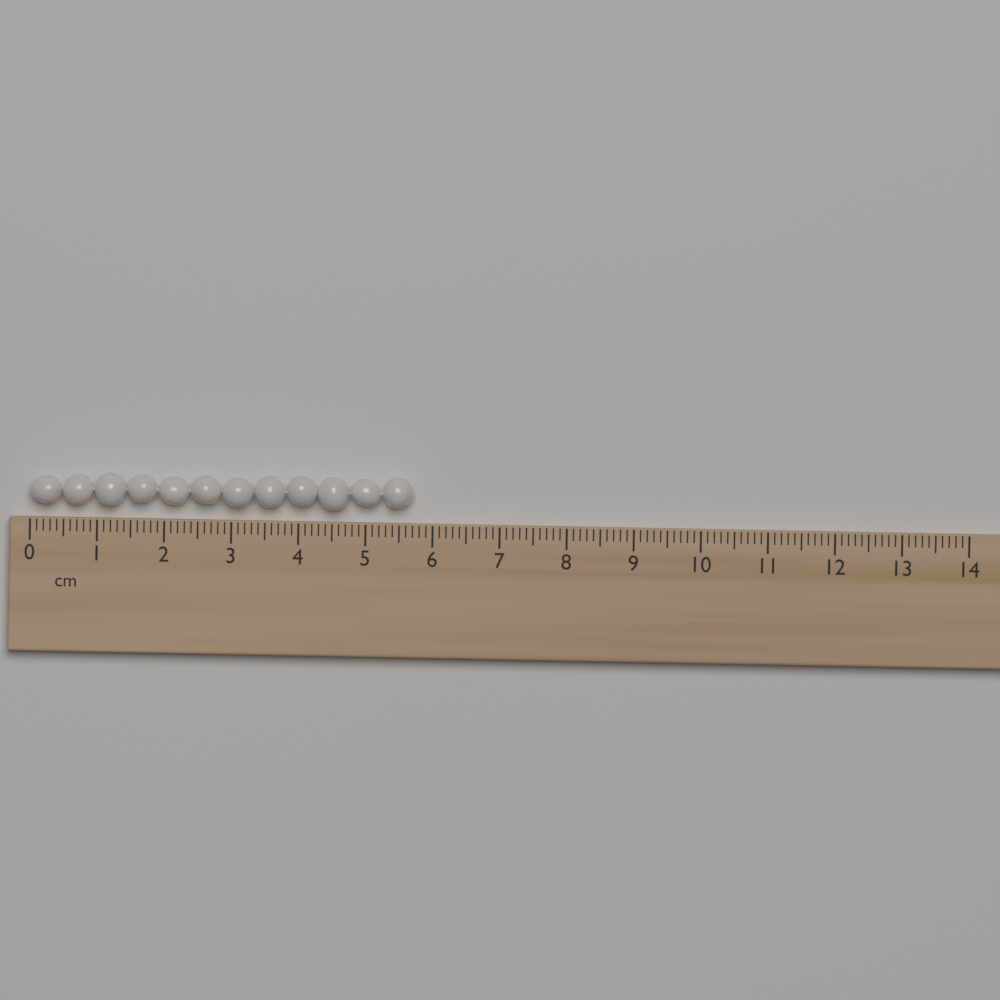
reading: 5.7 cm
